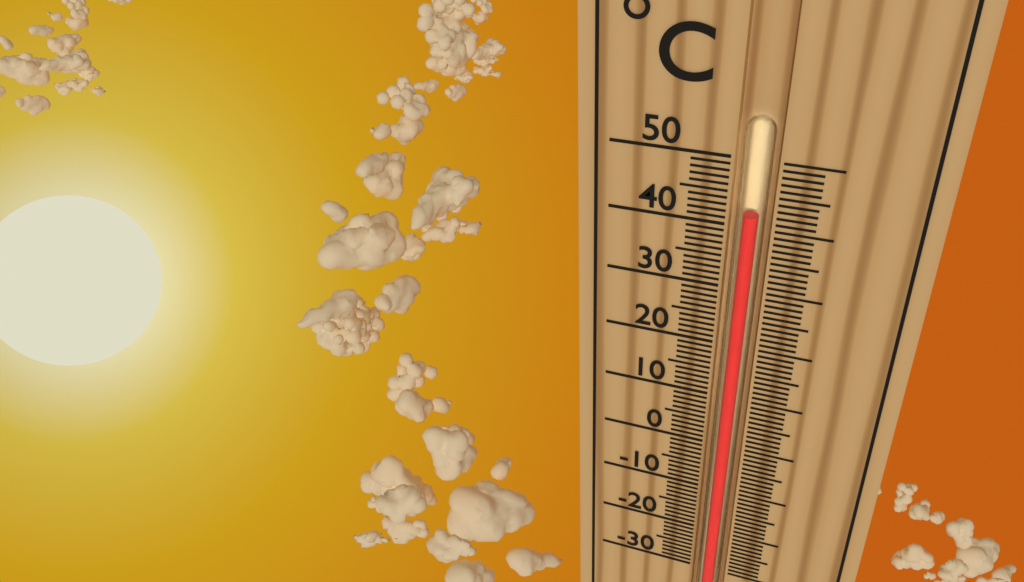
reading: 42 °C
